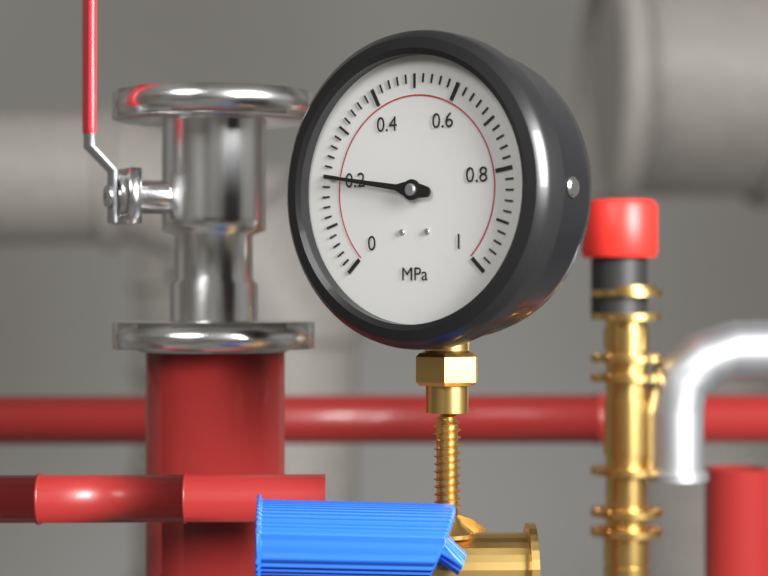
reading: 0.20 MPa
